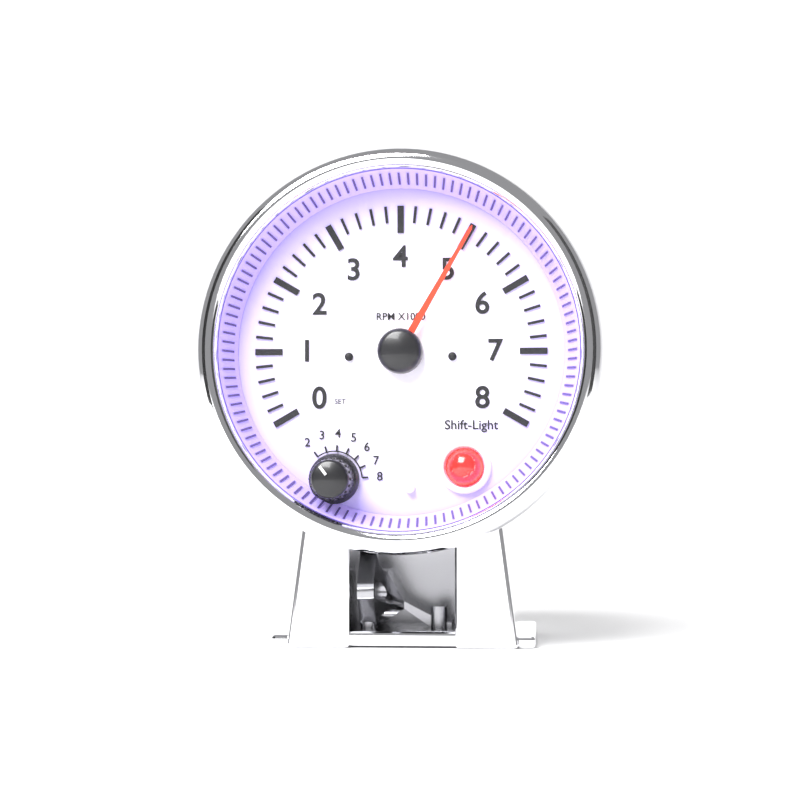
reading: 5.0 RPM x1000
